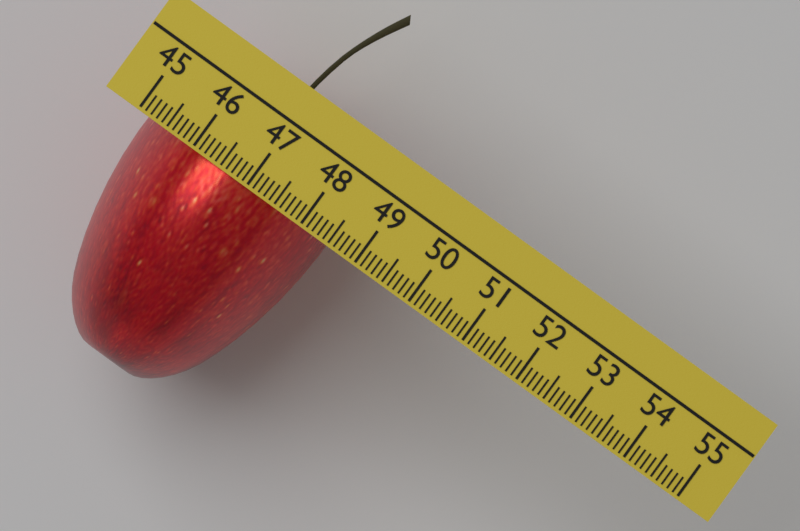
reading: 48.4 (no unit)
